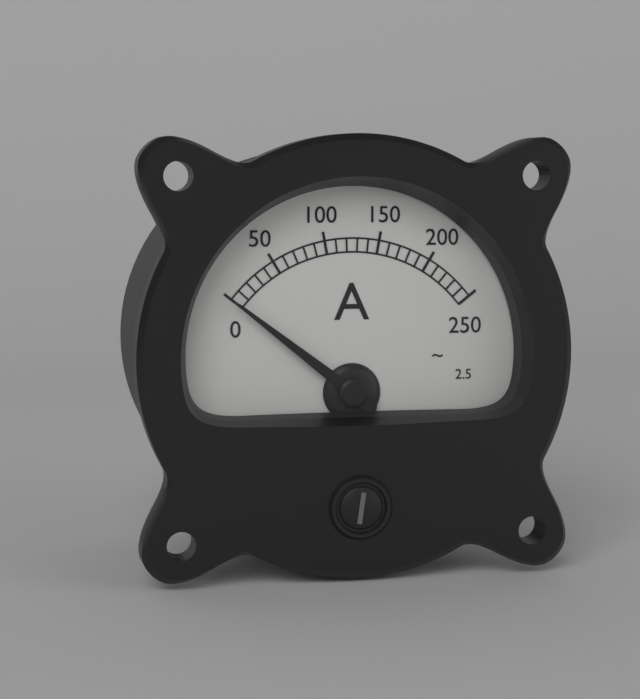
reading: 0 A
